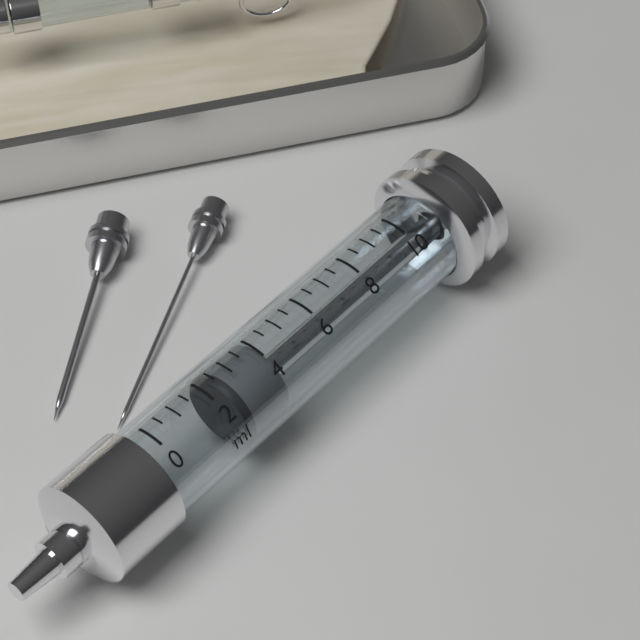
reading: 2.5 ml
